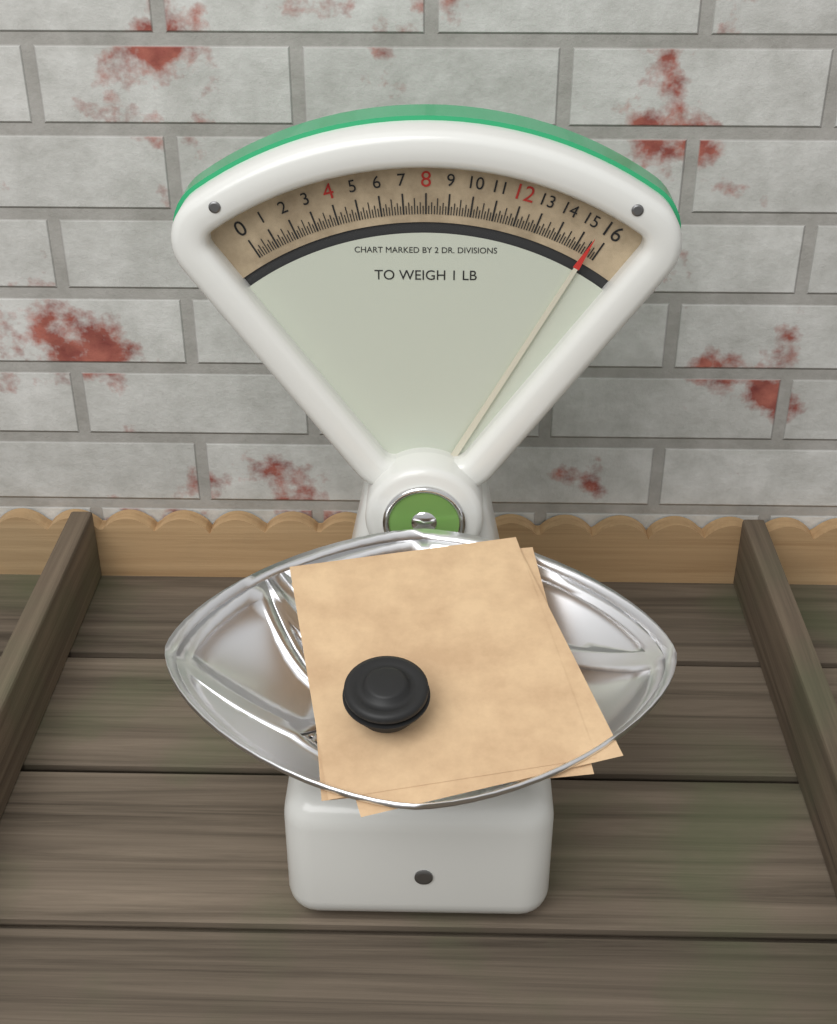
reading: 15.500 oz
